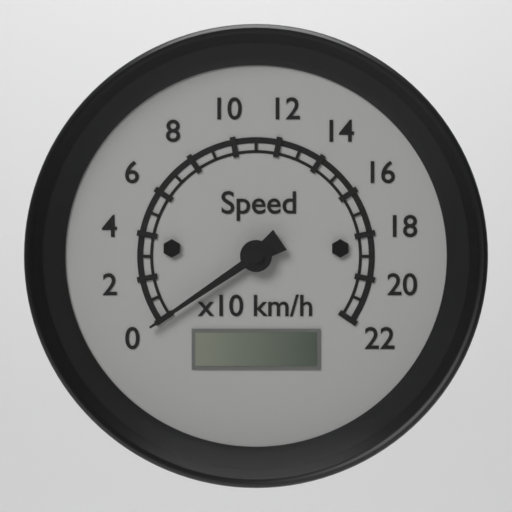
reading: 0 km/h
